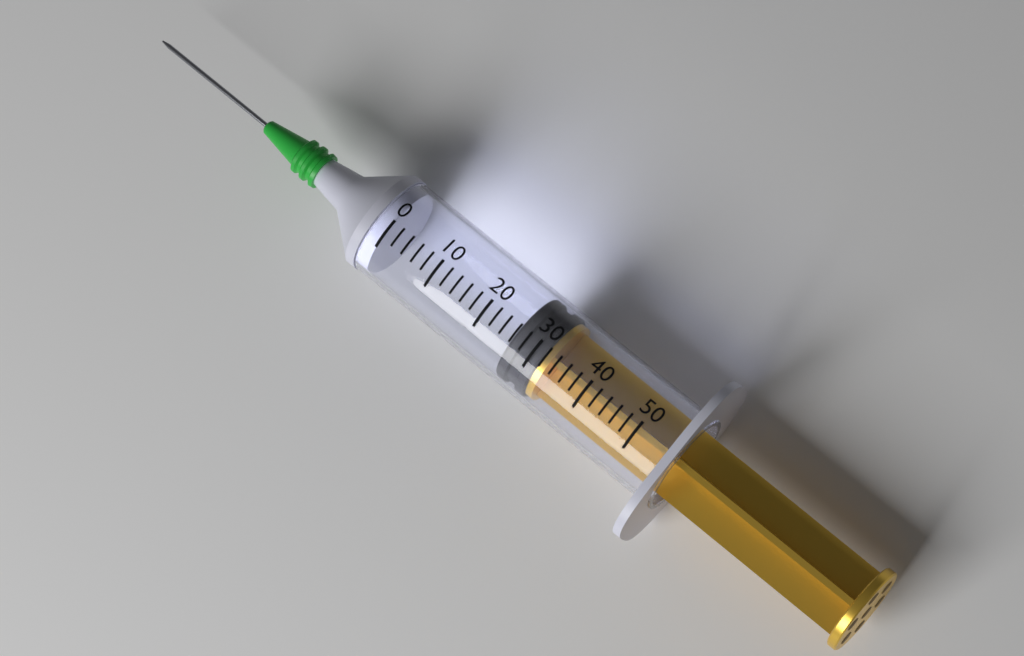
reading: 26 (no unit)
